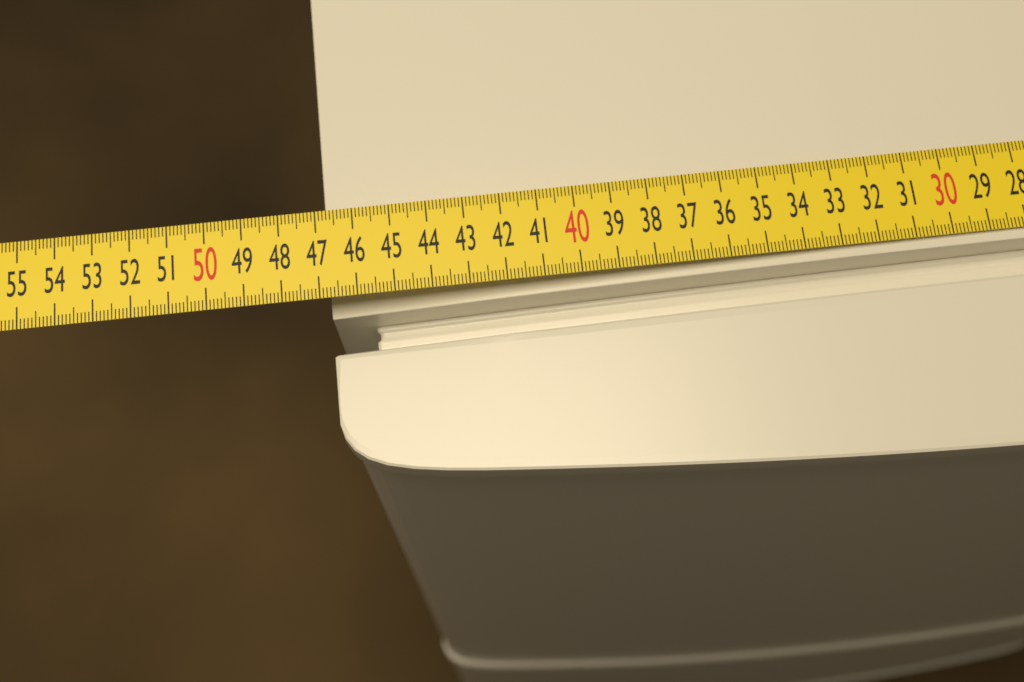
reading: 46.8 cm
